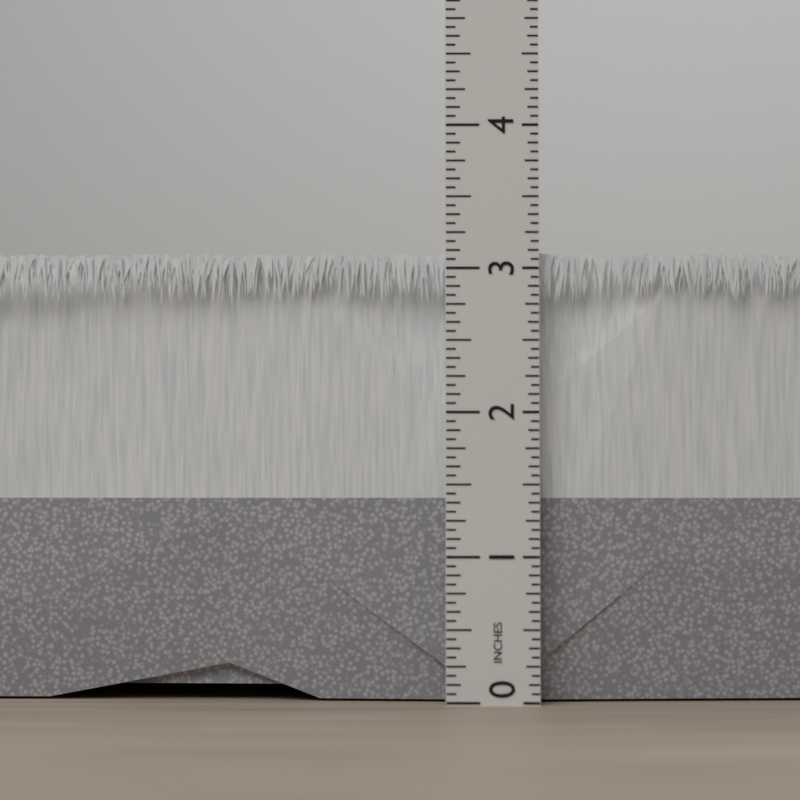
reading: 3.1250 in
